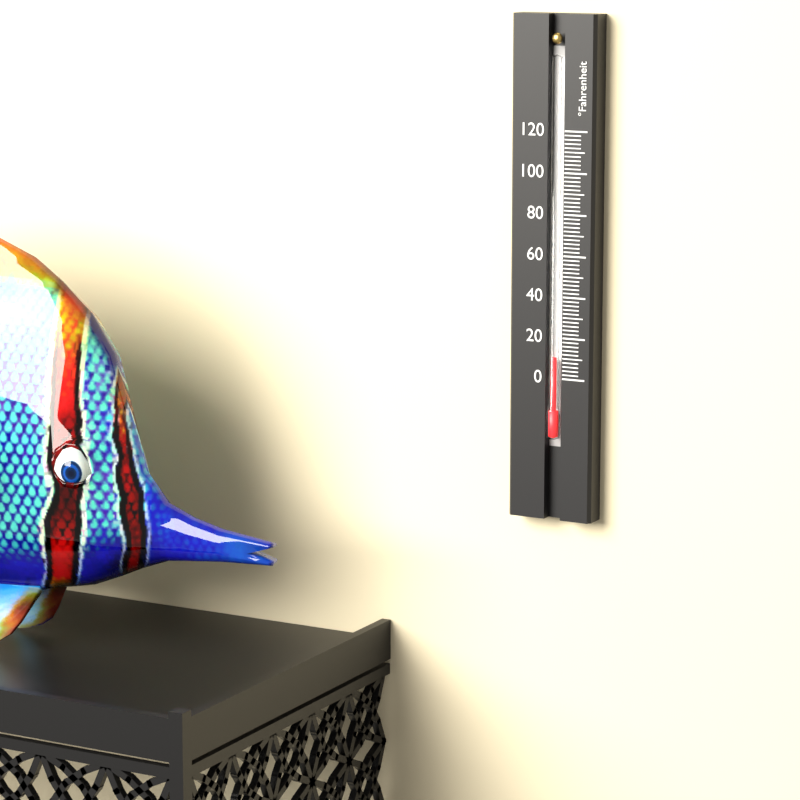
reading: 10 °F
